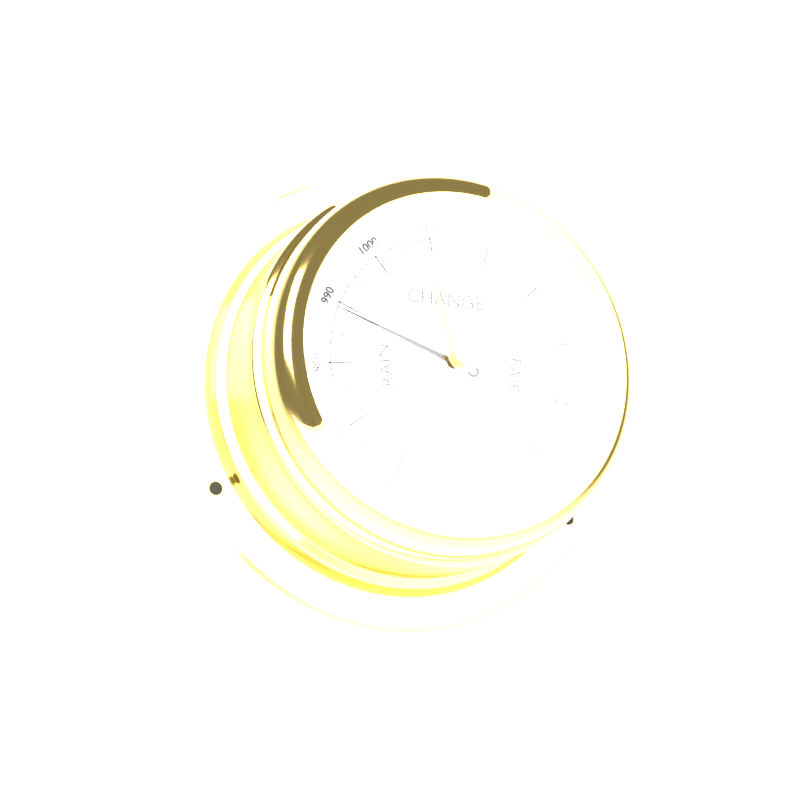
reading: 989 mbar
